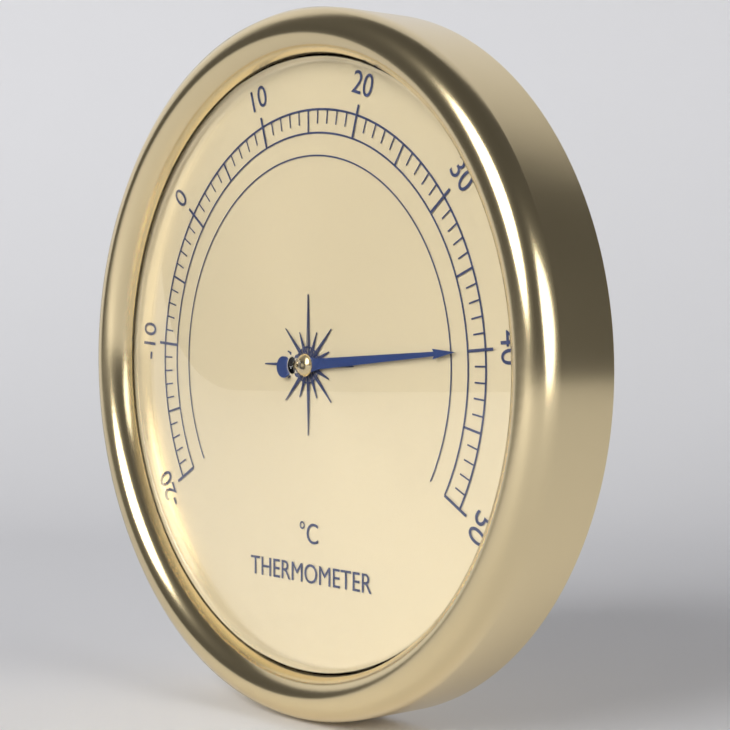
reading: 40 °C
